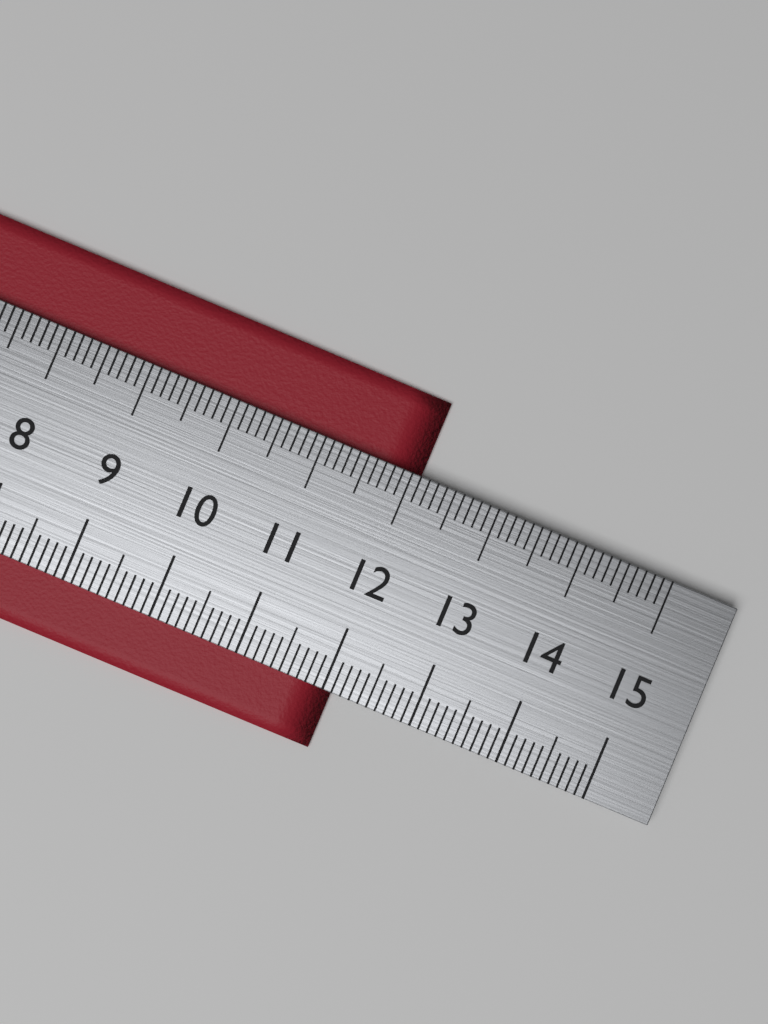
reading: 12.1 cm
